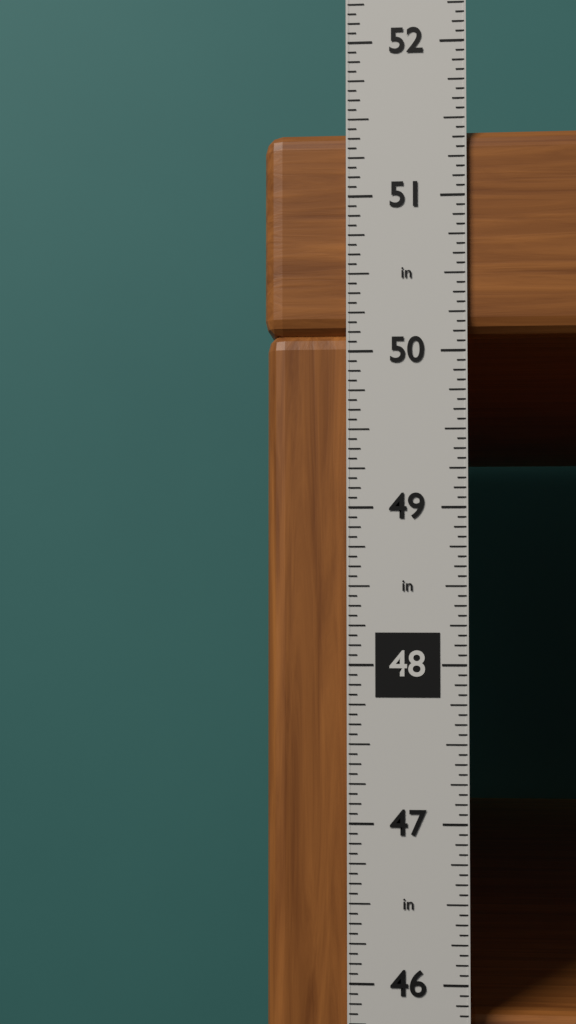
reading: 51.4375 in
